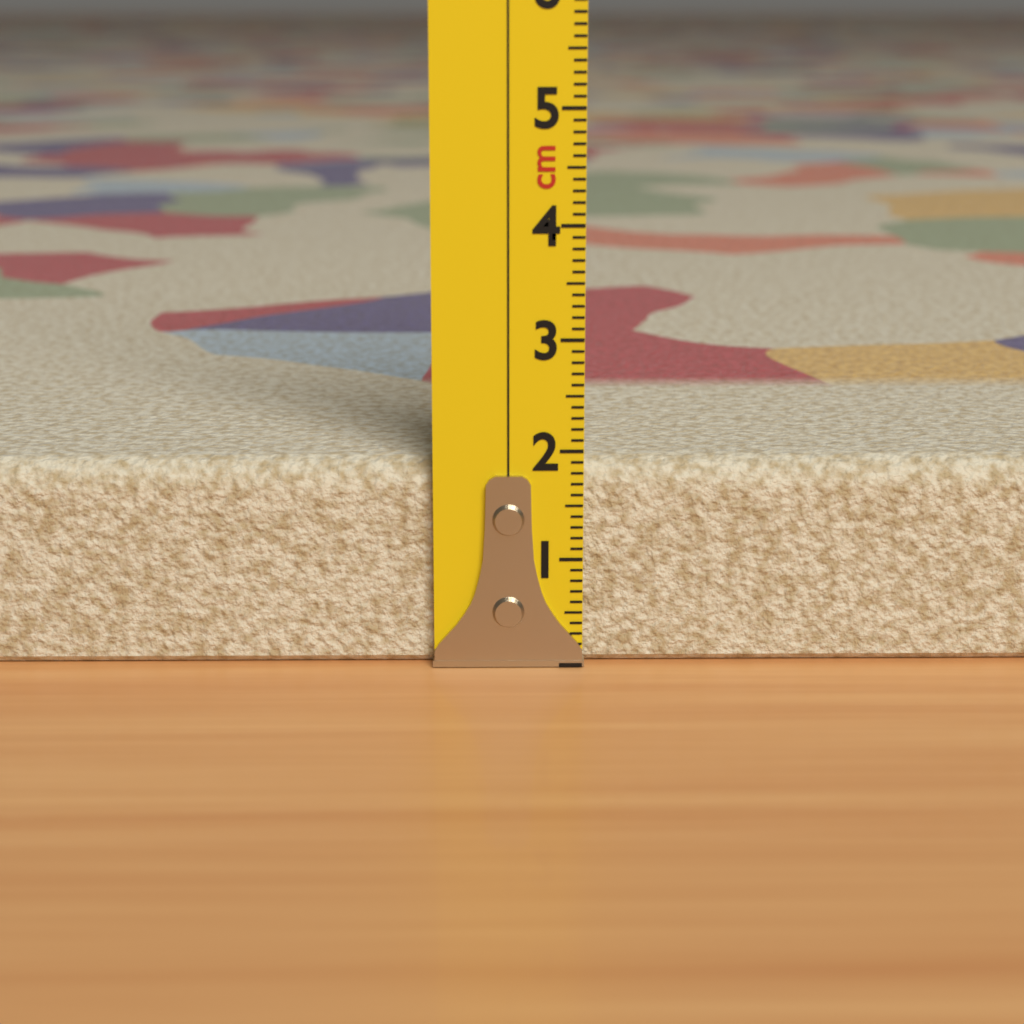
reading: 1.9 cm
